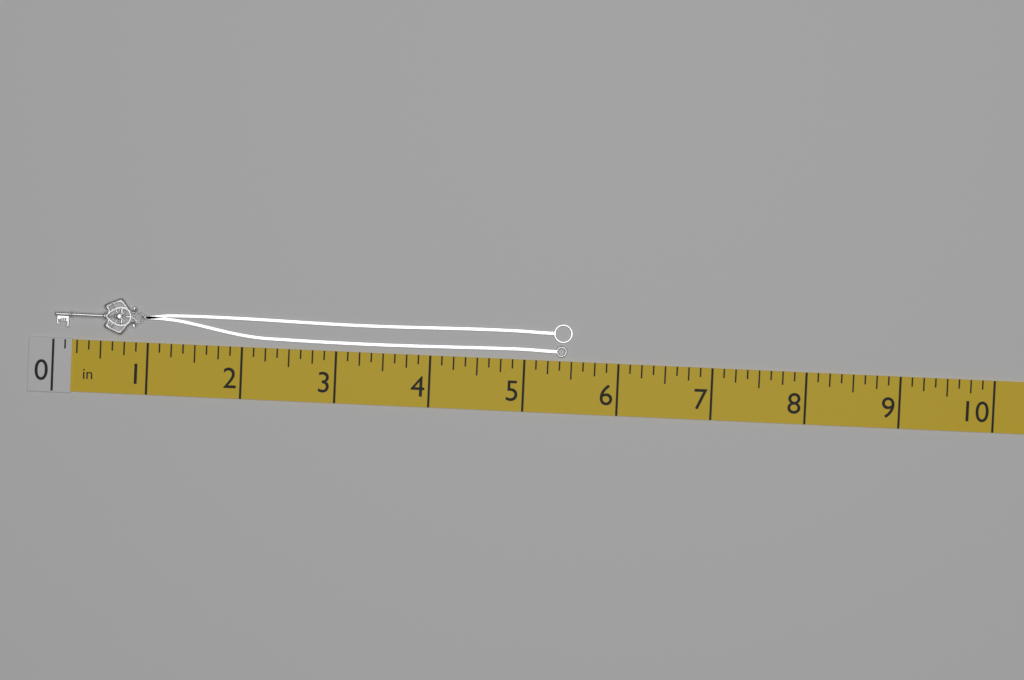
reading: 5.500 in
